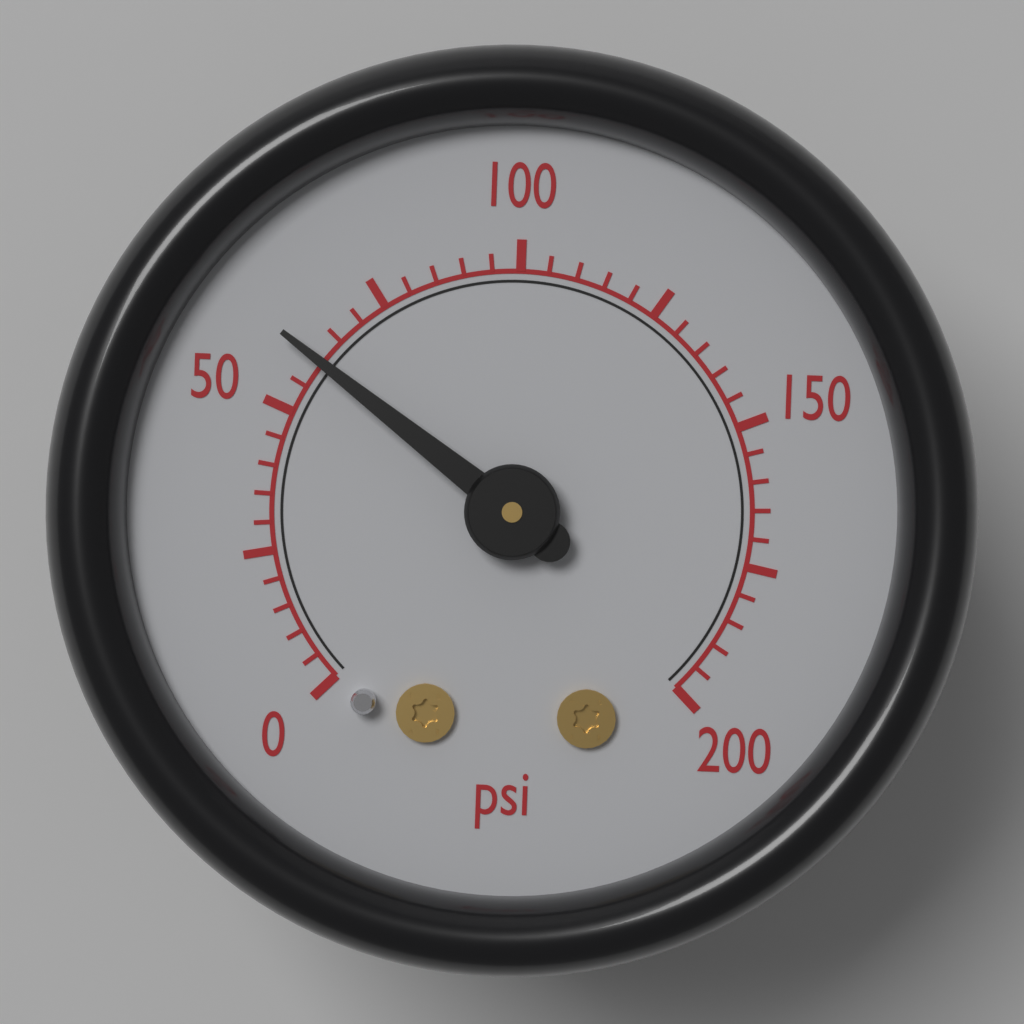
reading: 60 psi
